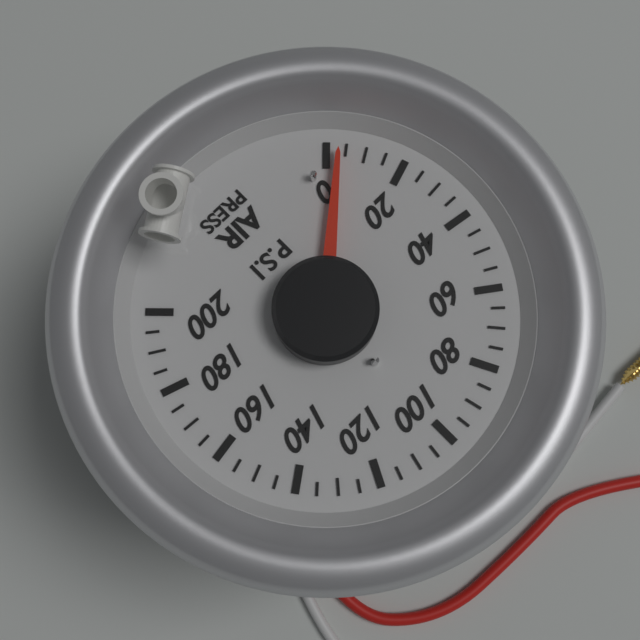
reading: 3 psi
